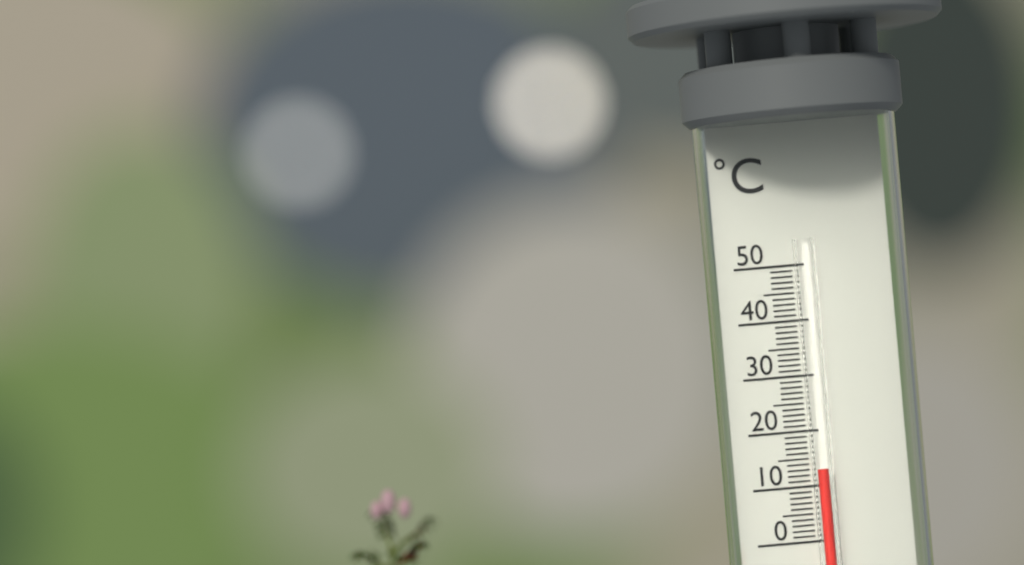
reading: 13 °C
